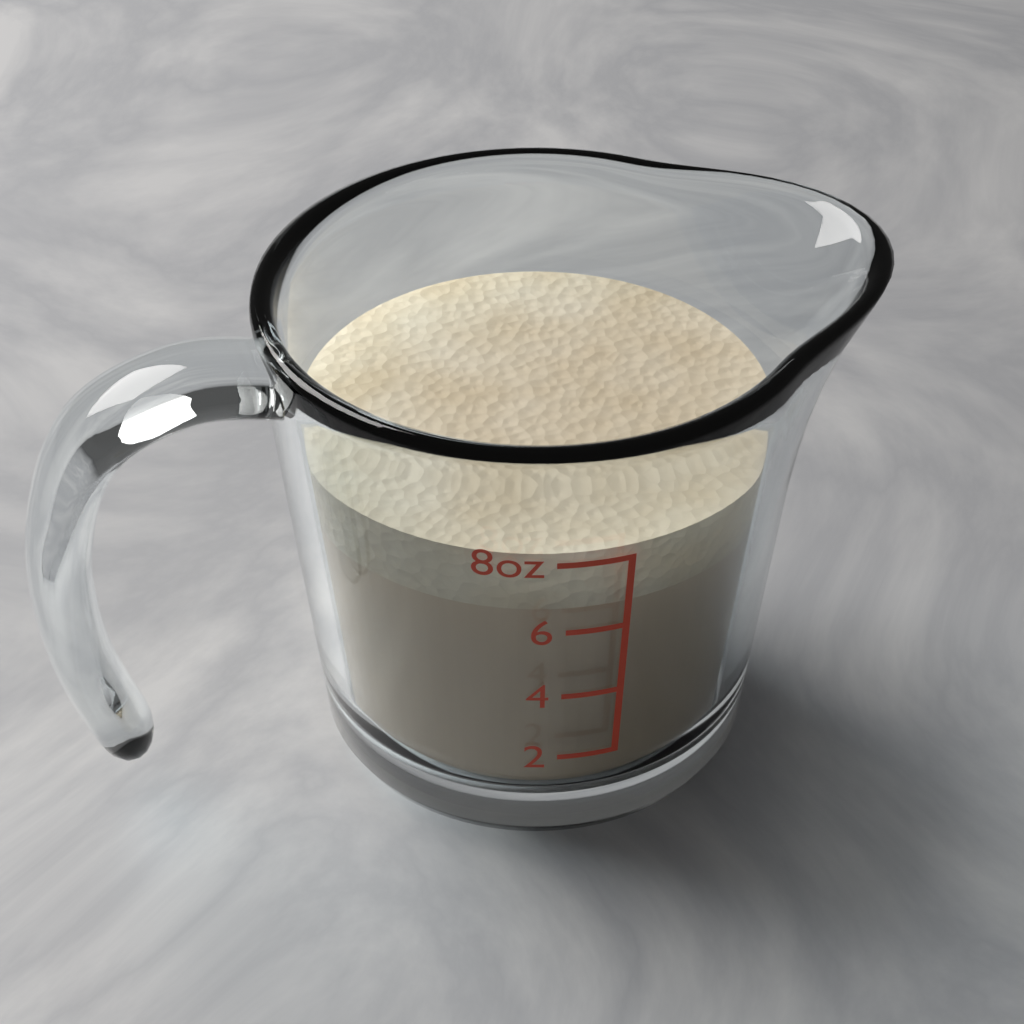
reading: 8 oz
